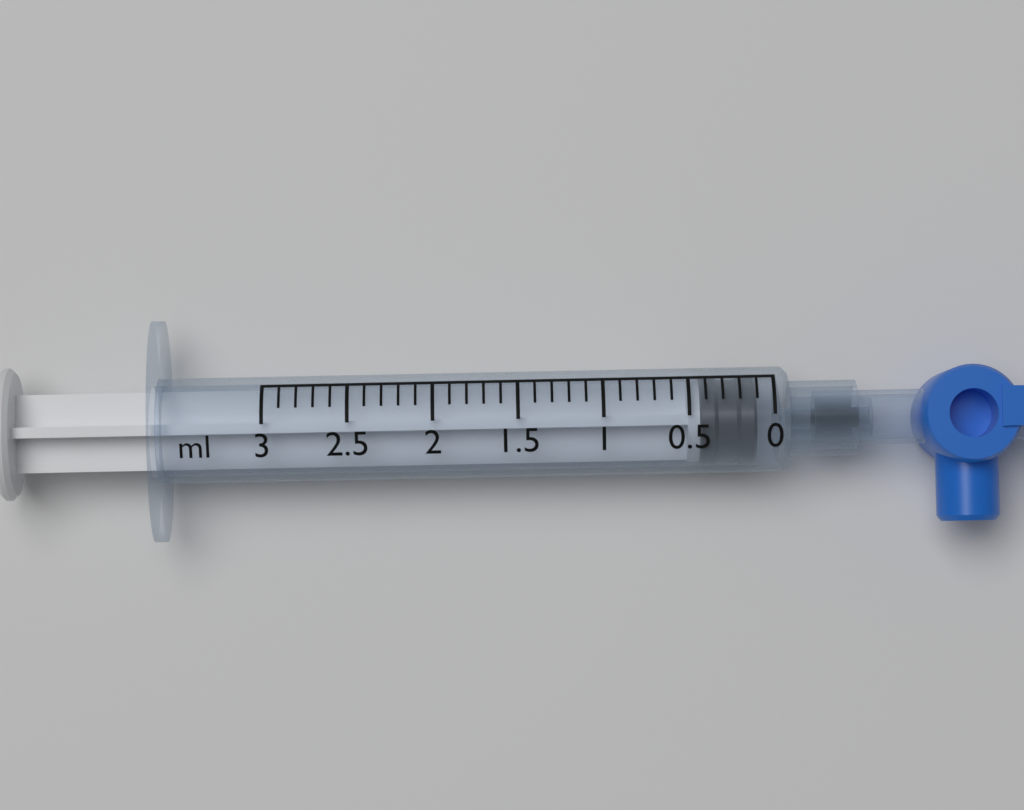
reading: 0.1 ml
